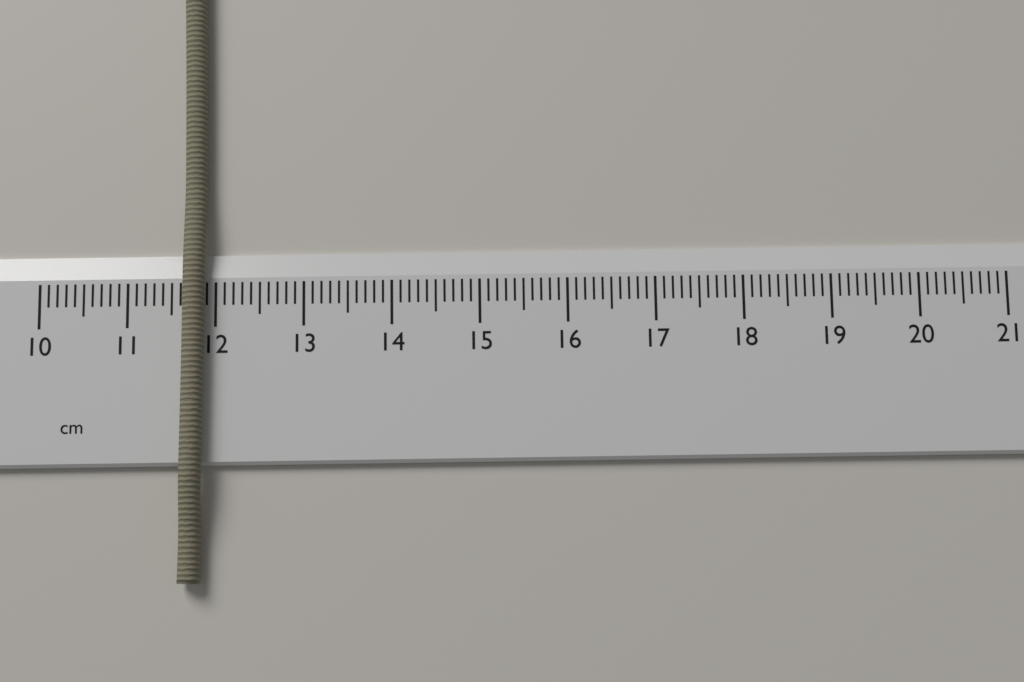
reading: 11.9 cm
